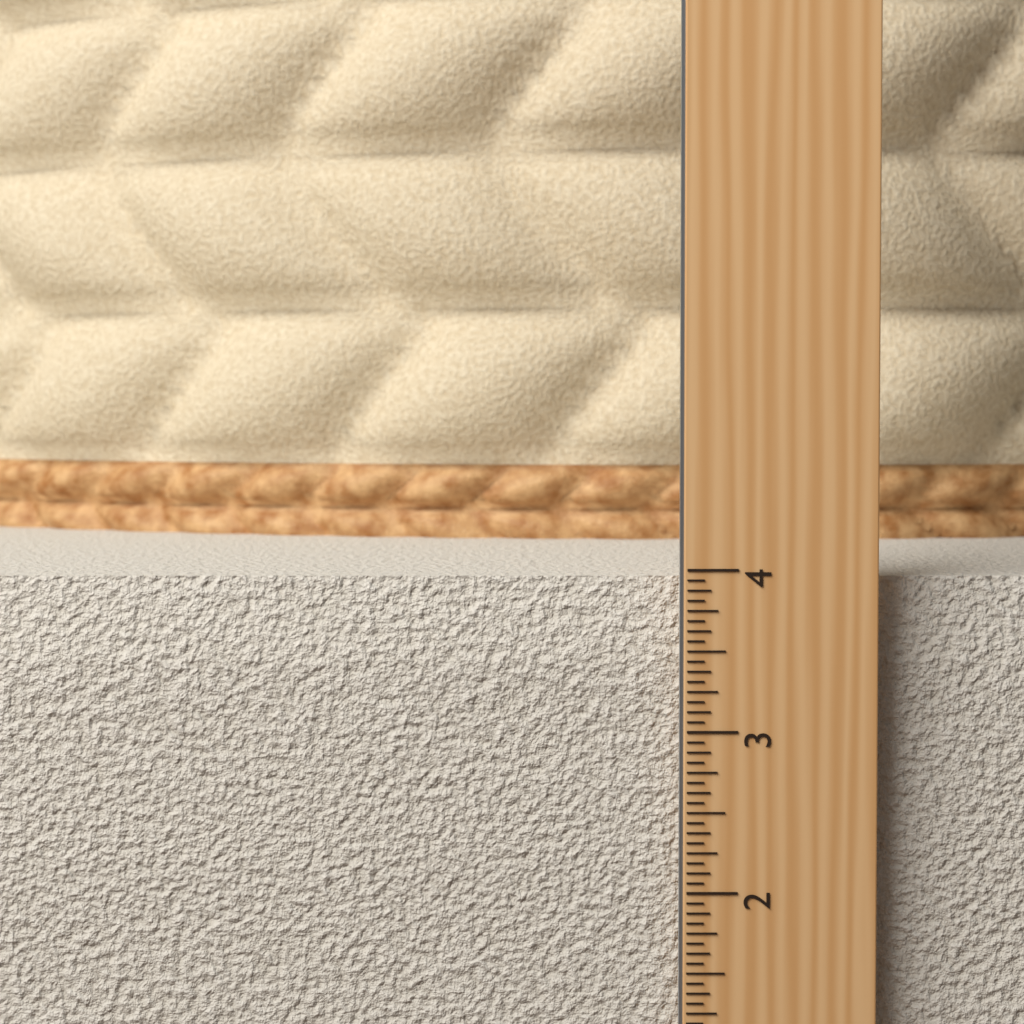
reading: 3.9375 in
